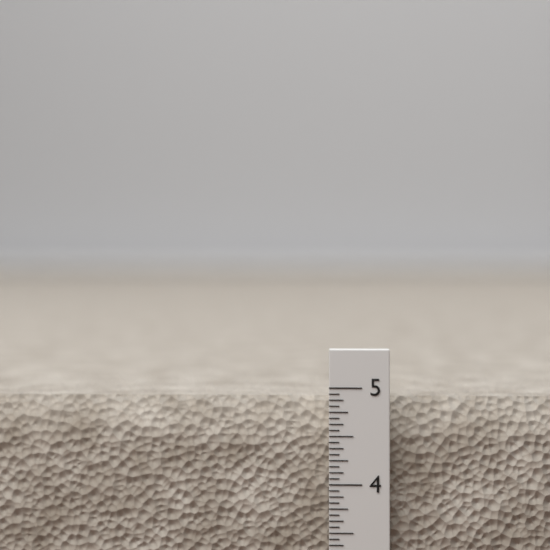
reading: 4.8750 in
